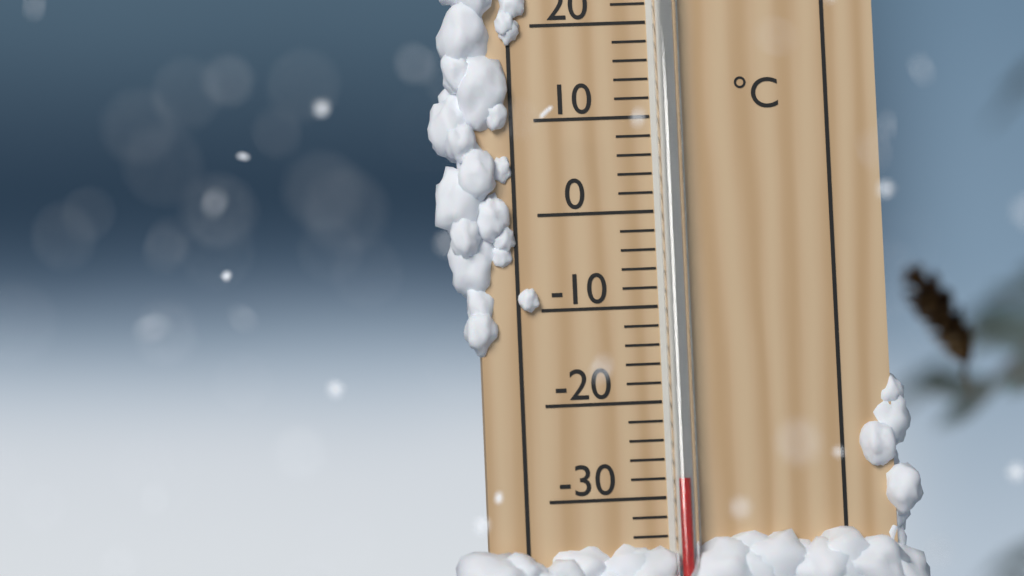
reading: -28 °C
